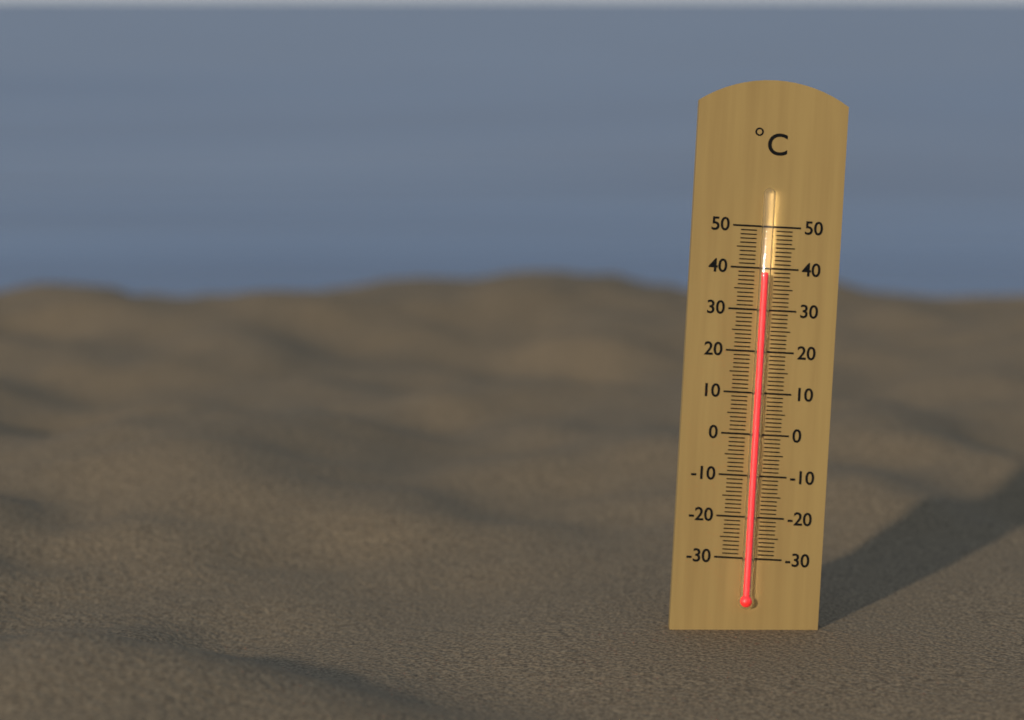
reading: 39 °C
